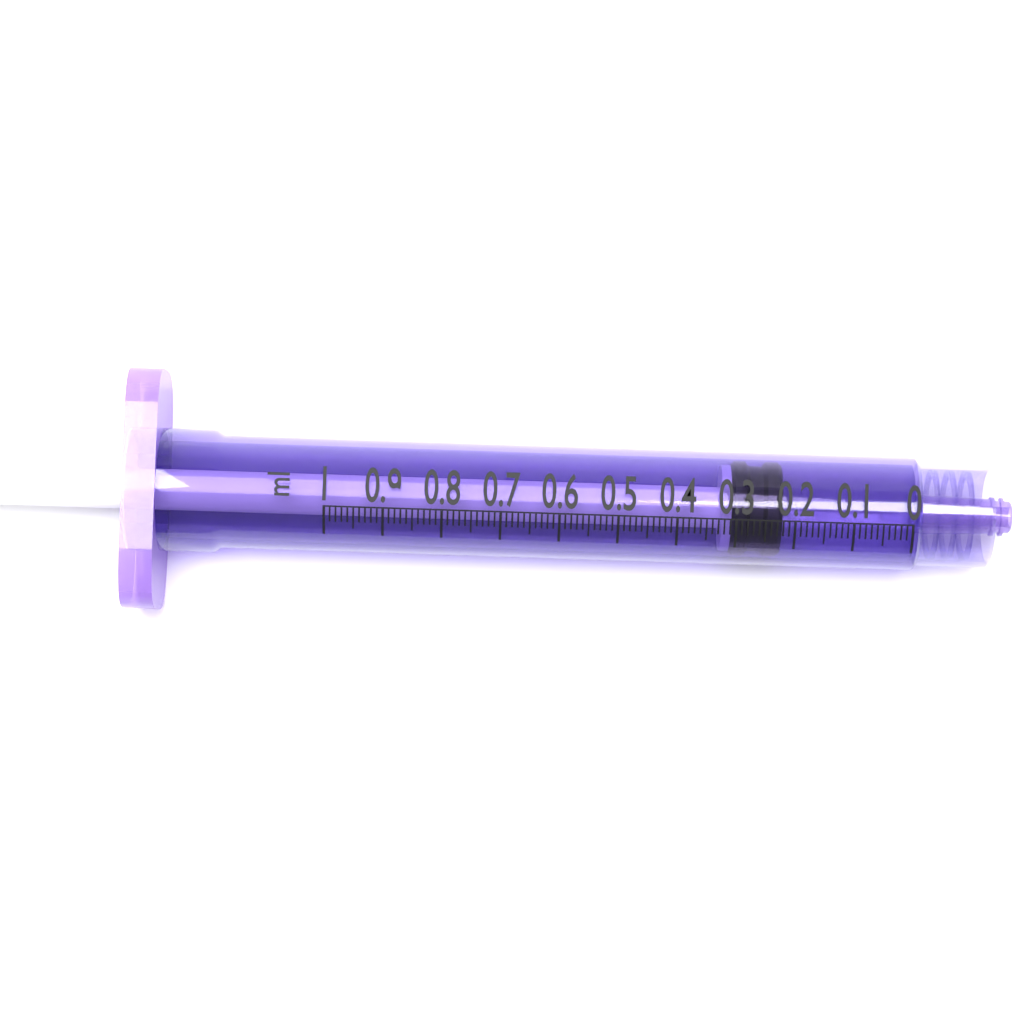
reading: 0.22 ml
